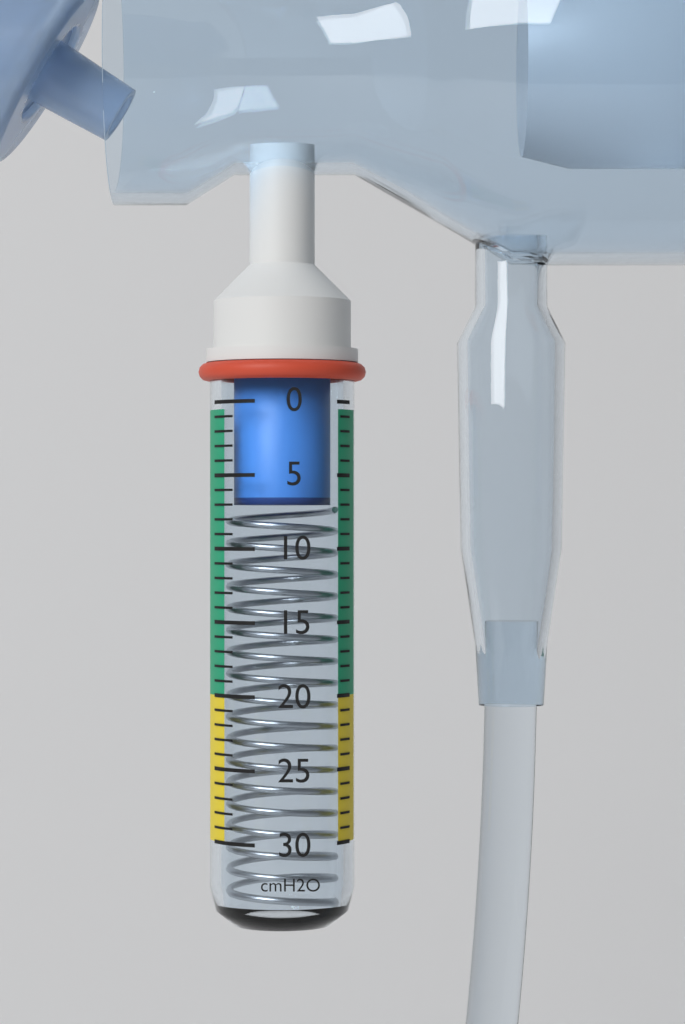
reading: 7 cmH2O
